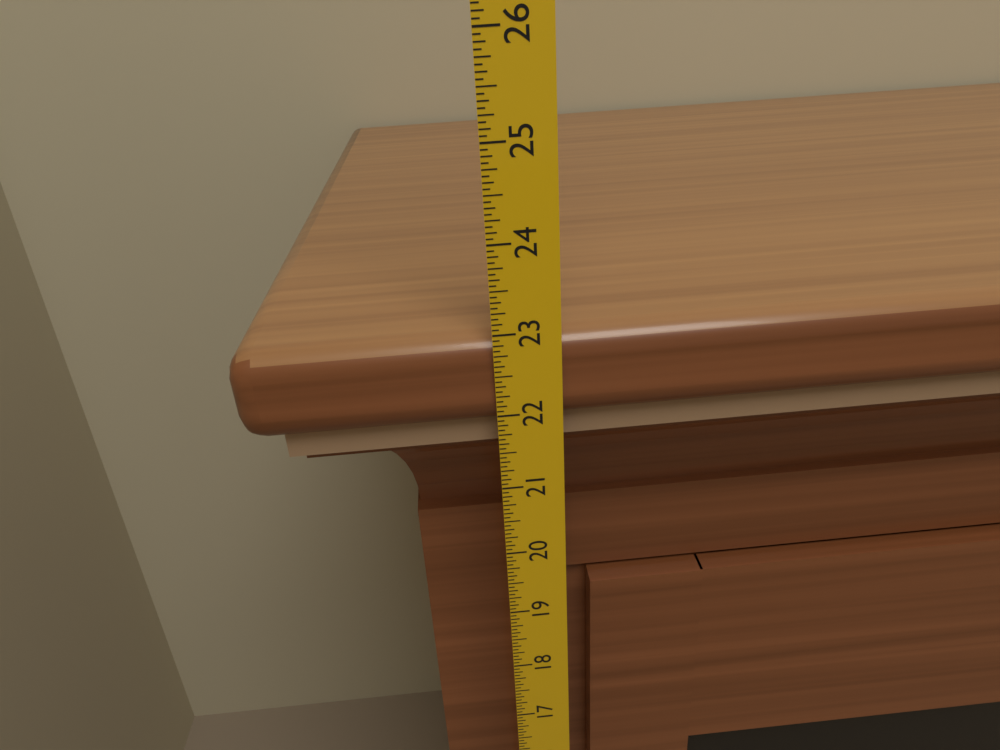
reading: 22.9375 in
